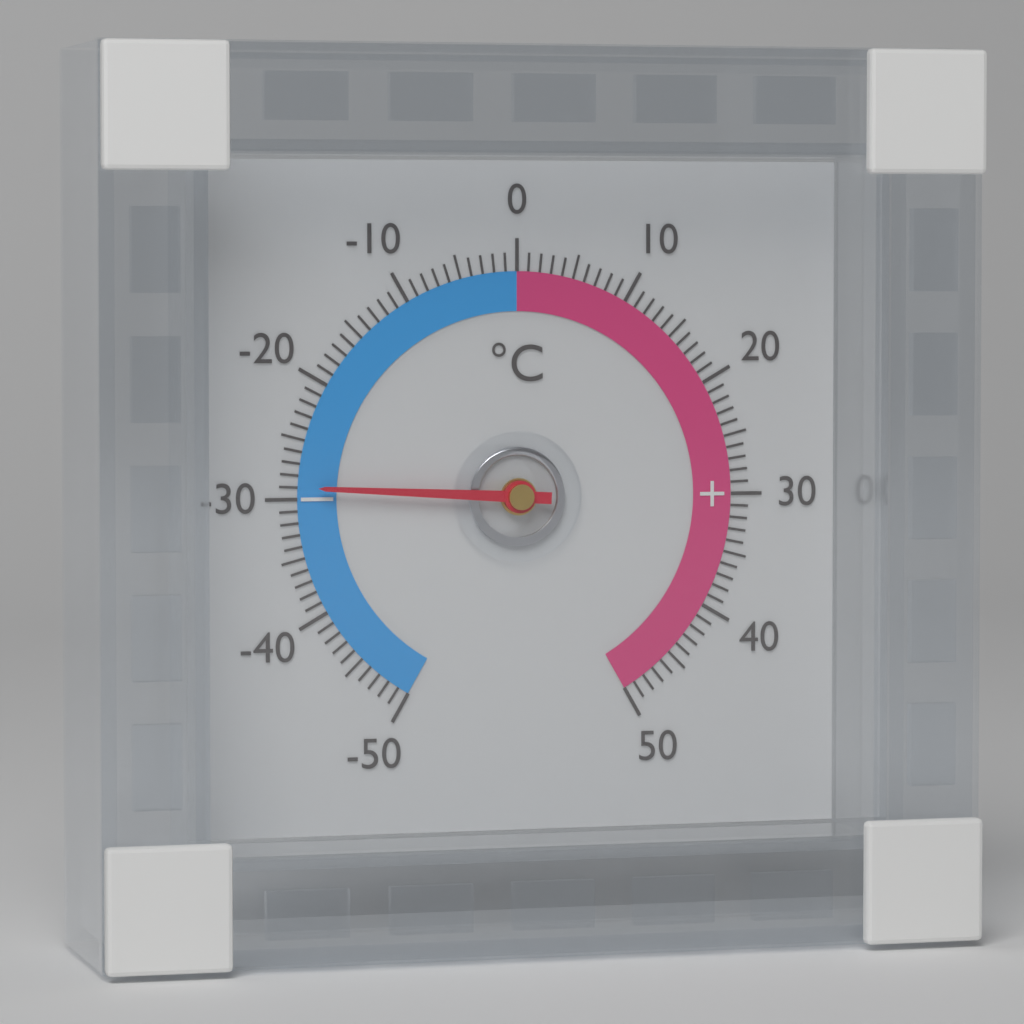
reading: -29 °C
